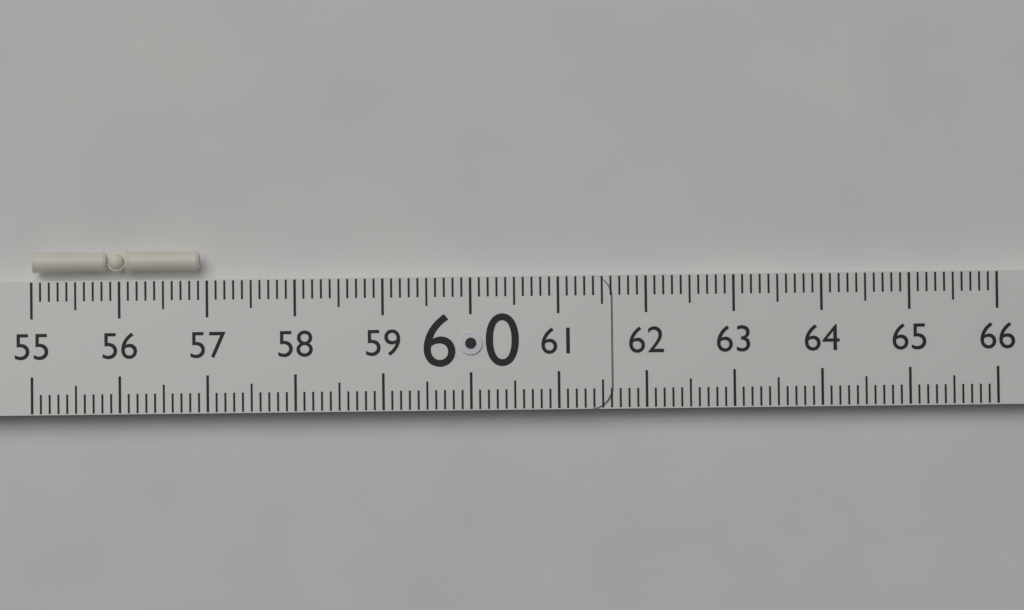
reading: 56.9 (no unit)
